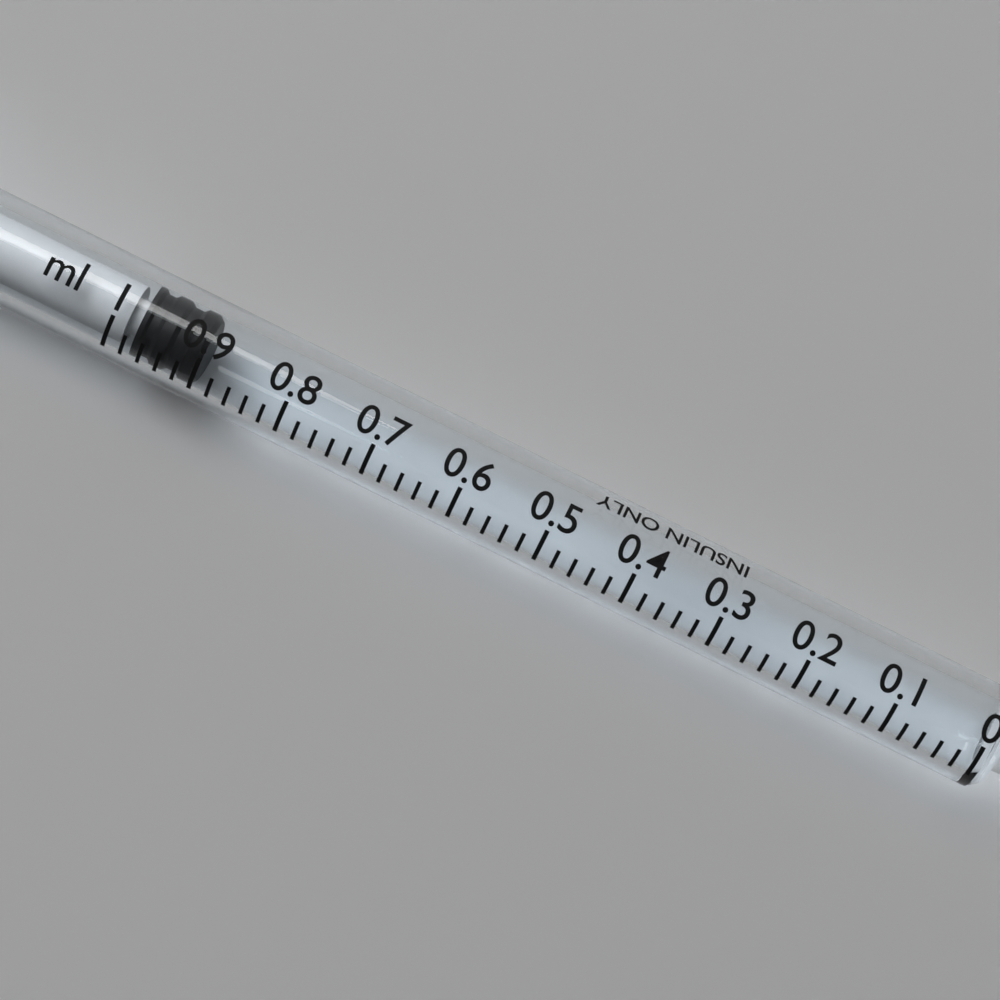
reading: 0.90 ml
